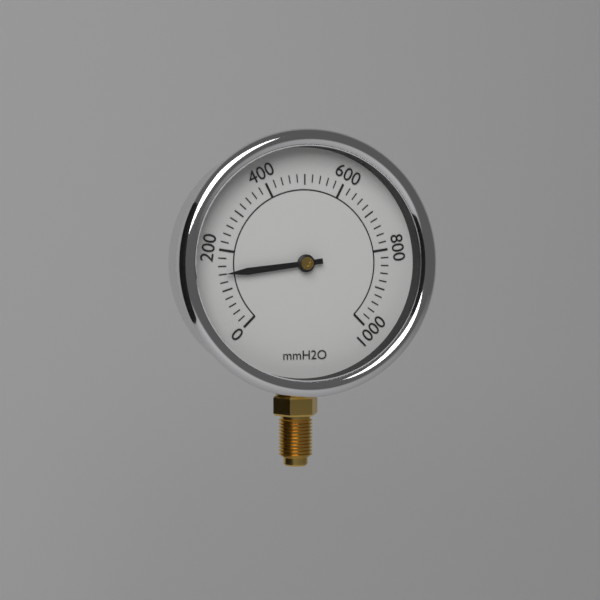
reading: 140 mmH2O
